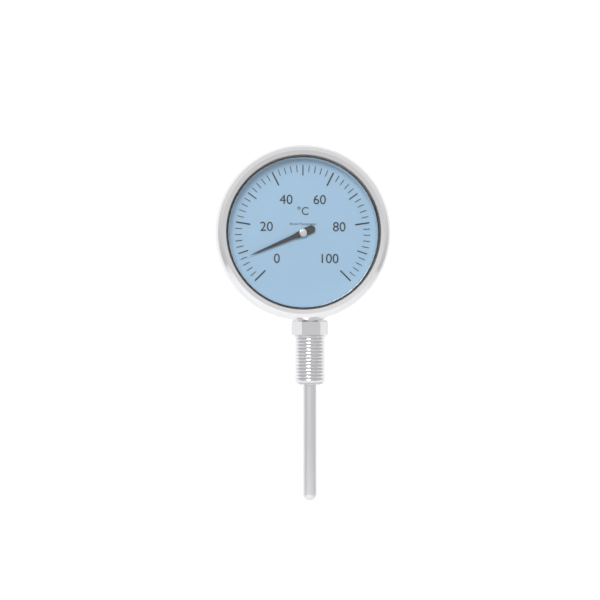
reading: 8 °C
